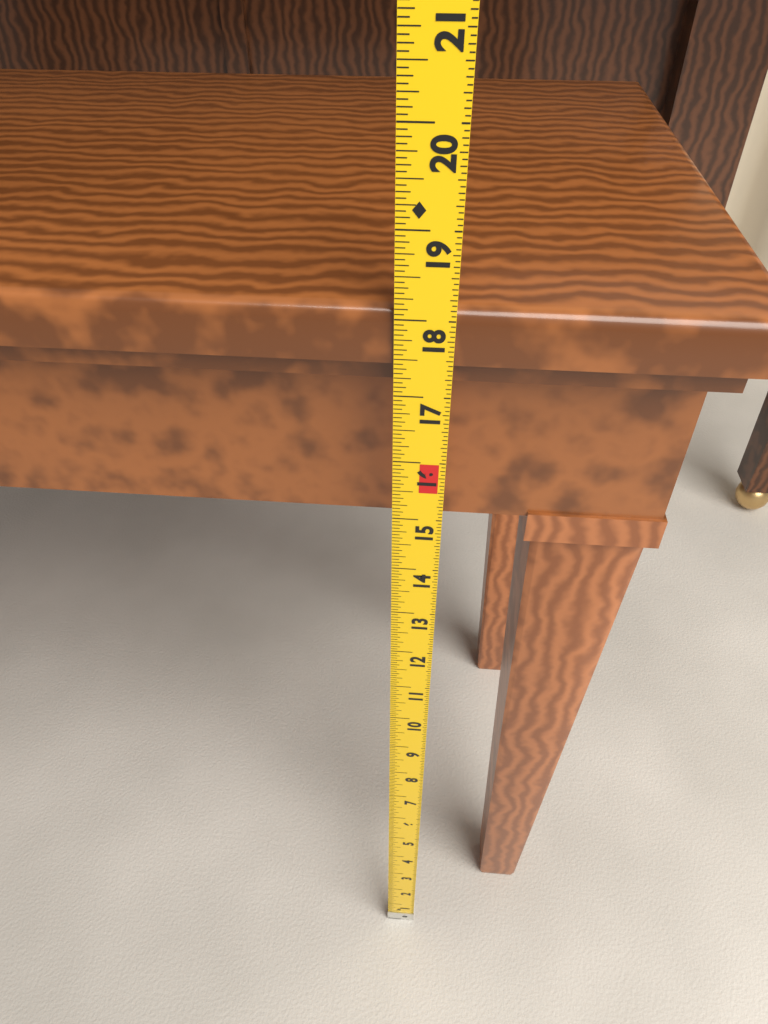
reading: 18.1250 in
